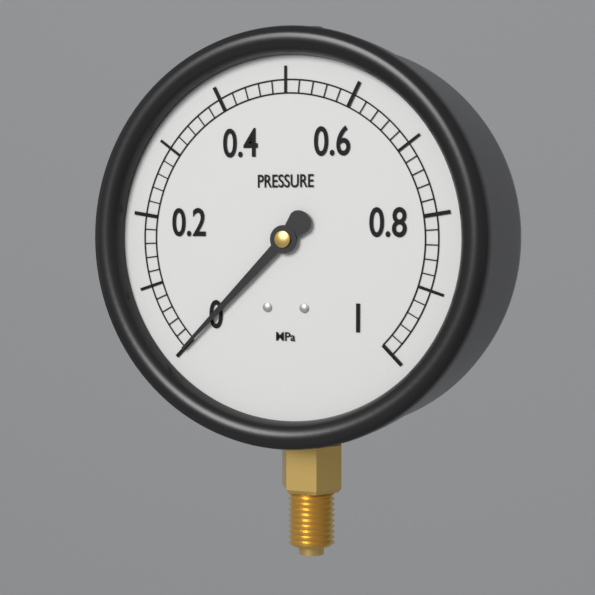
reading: 0.00 MPa
